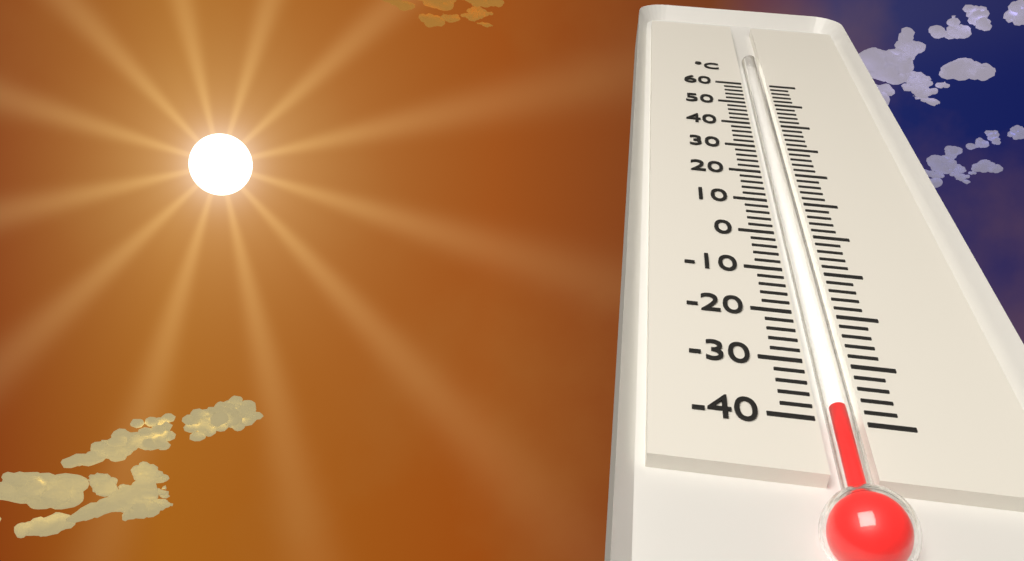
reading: -38 °C
